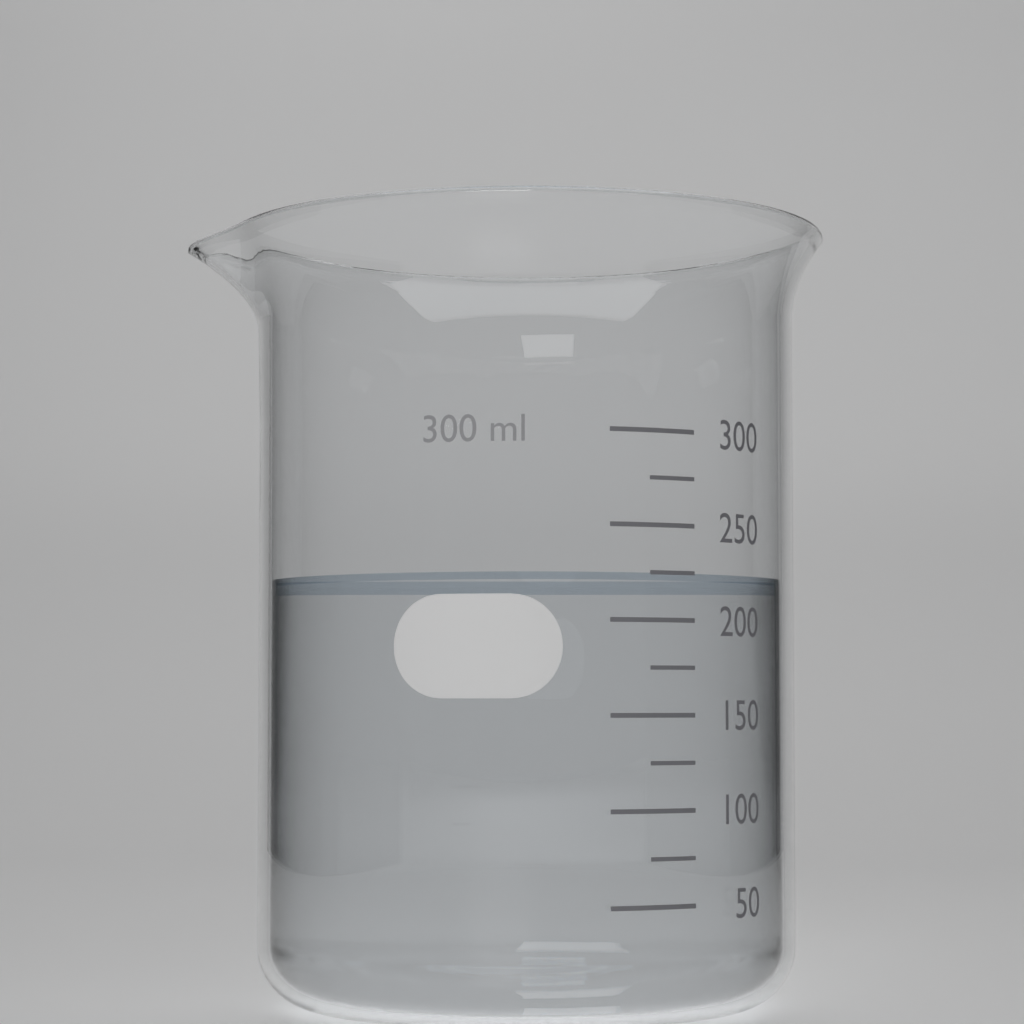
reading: 225 ml
